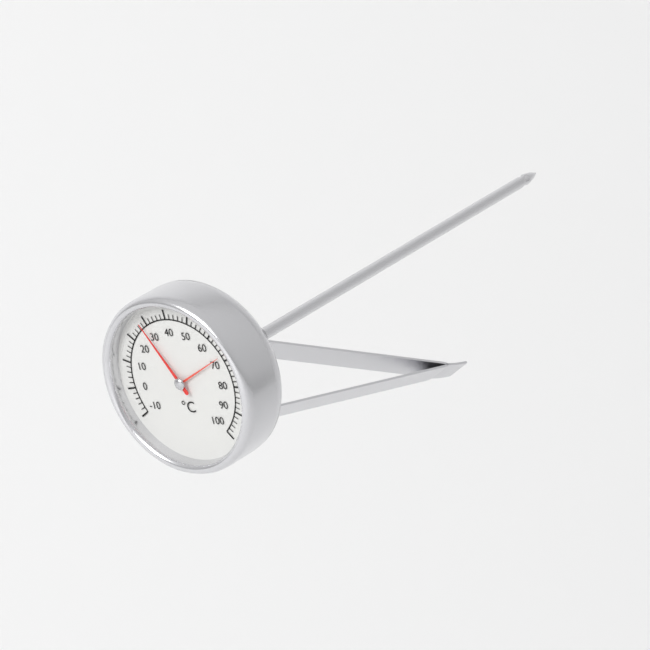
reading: 28 °C
